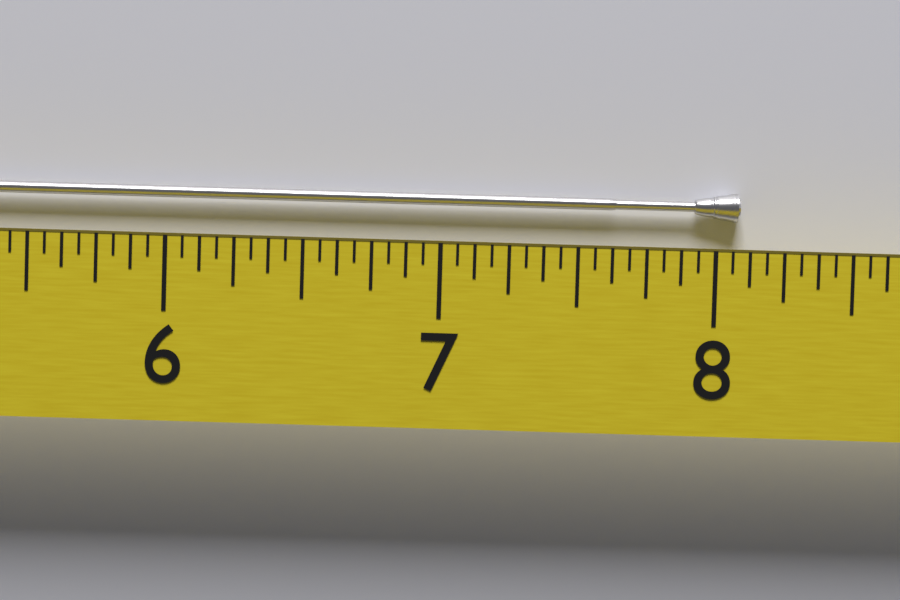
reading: 8.1250 (no unit)
